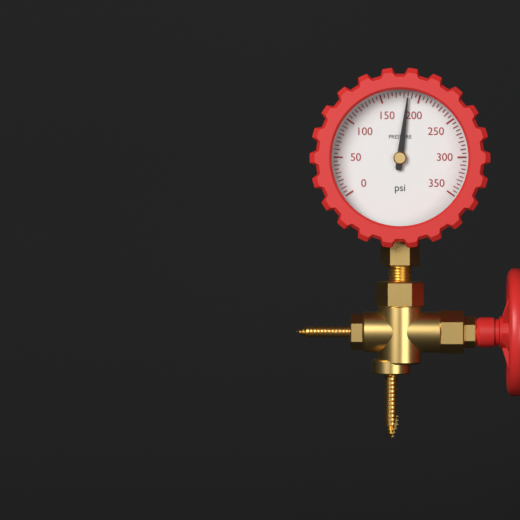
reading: 185 psi
